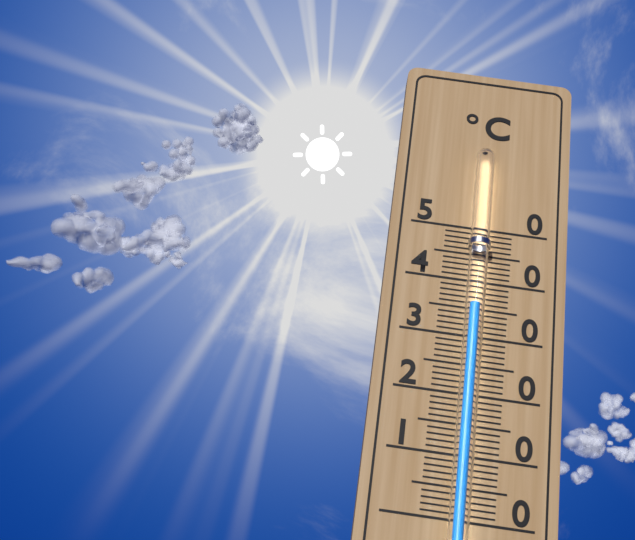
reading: 35 °C
